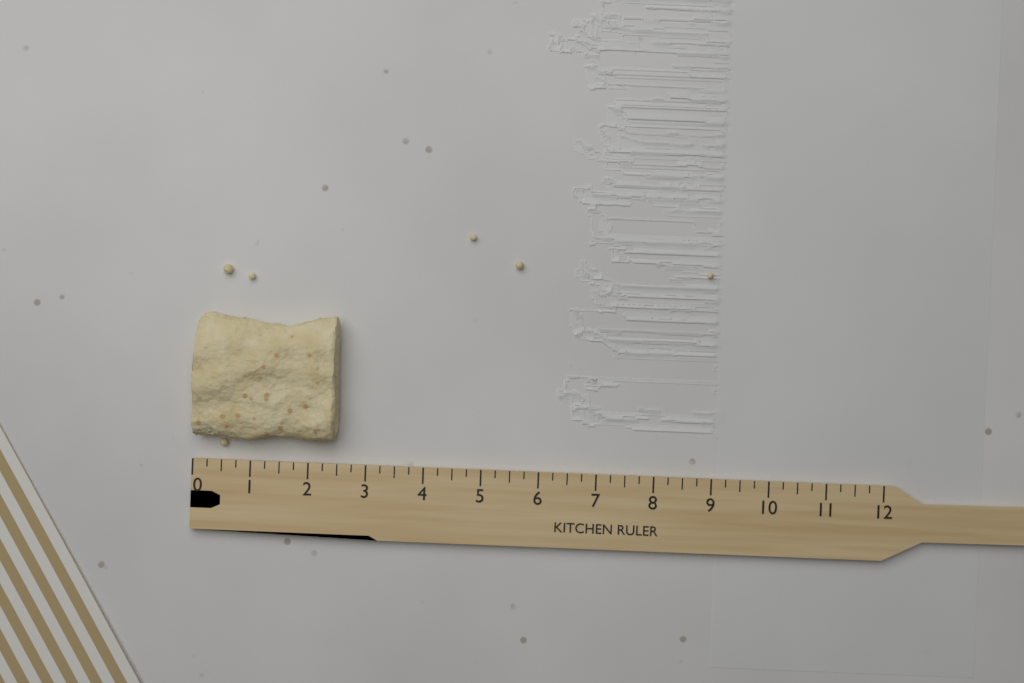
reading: 2.50 (no unit)
